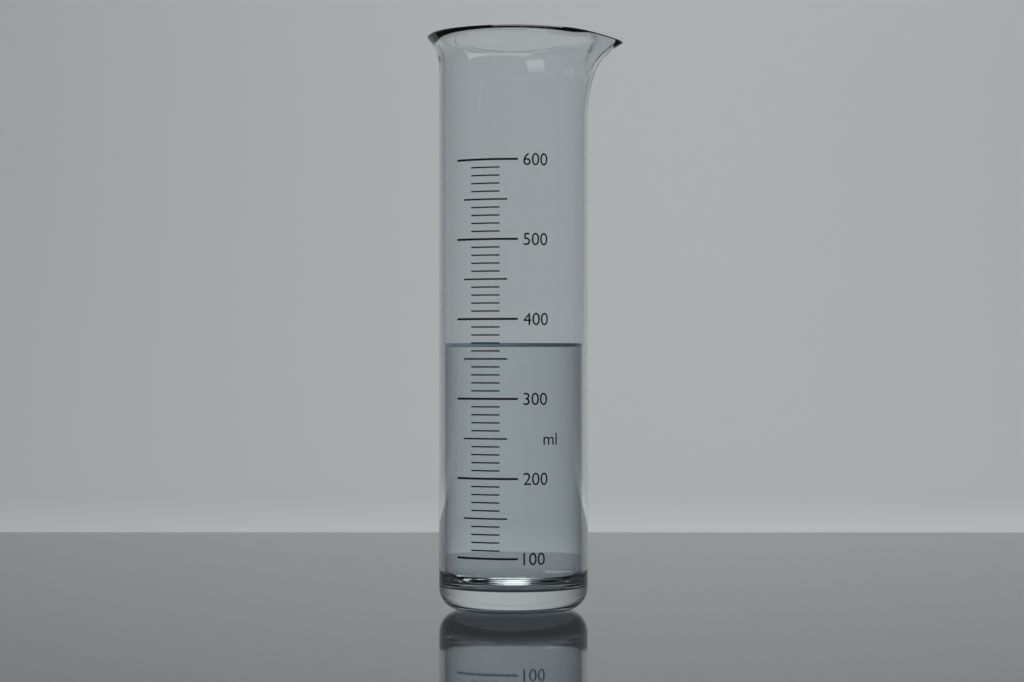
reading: 370 ml
